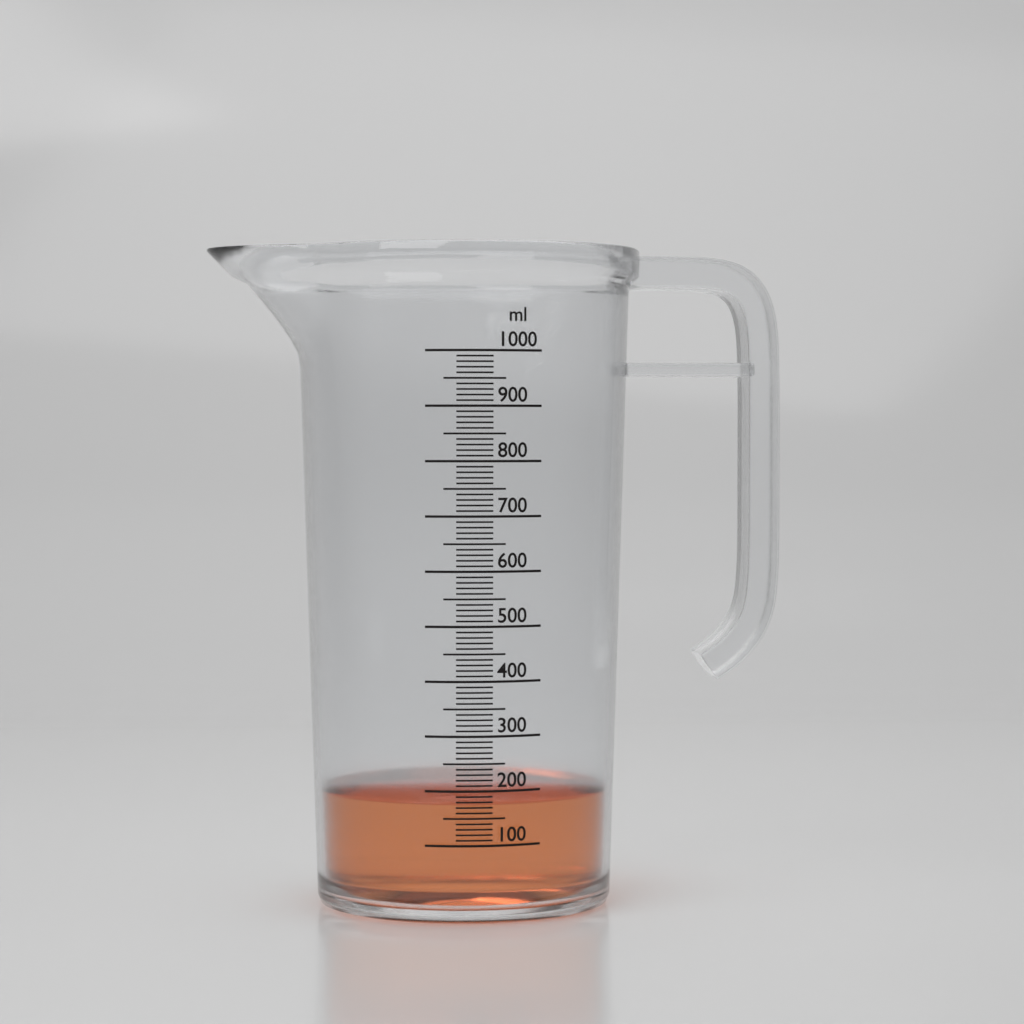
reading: 180 ml
